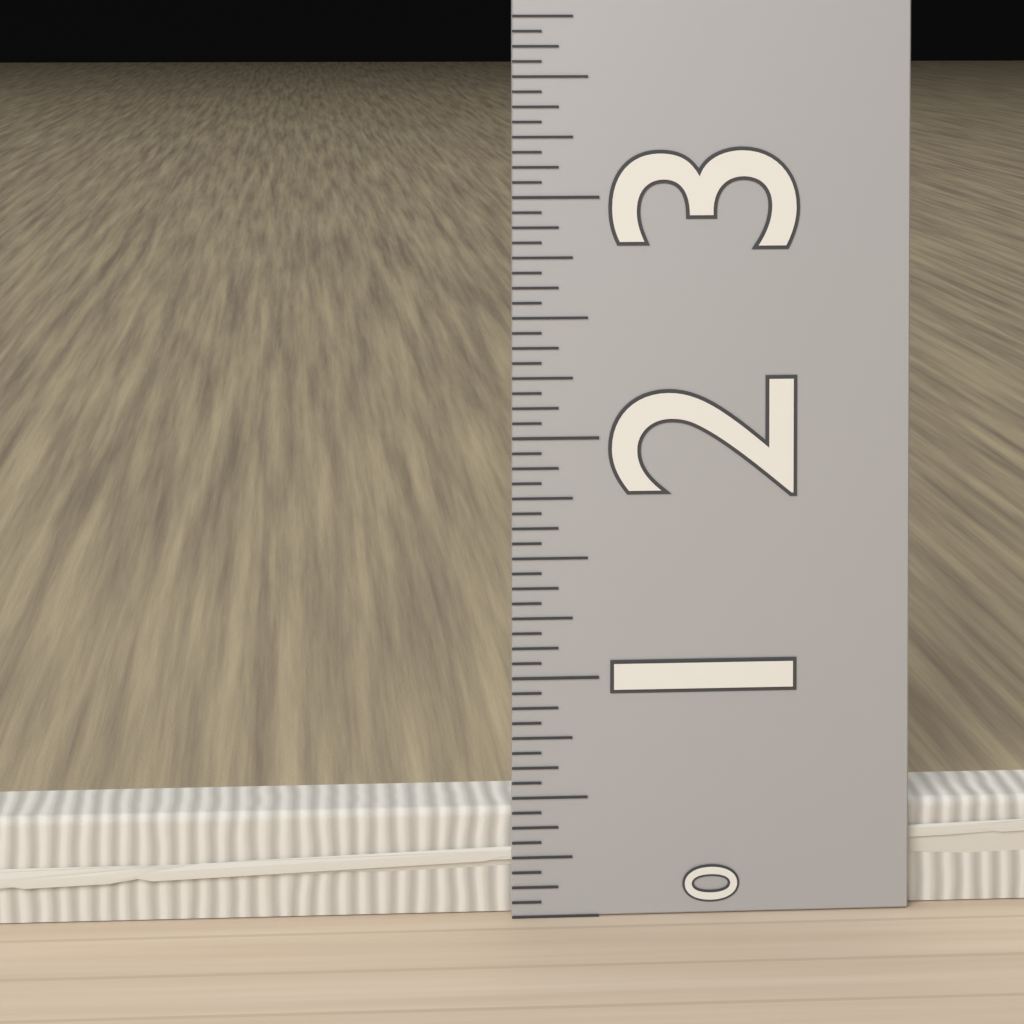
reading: 0.4375 (no unit)
